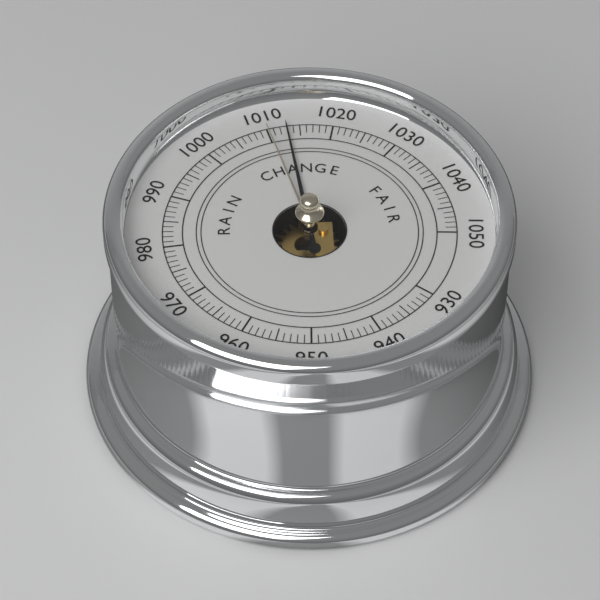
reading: 1013 (no unit)
